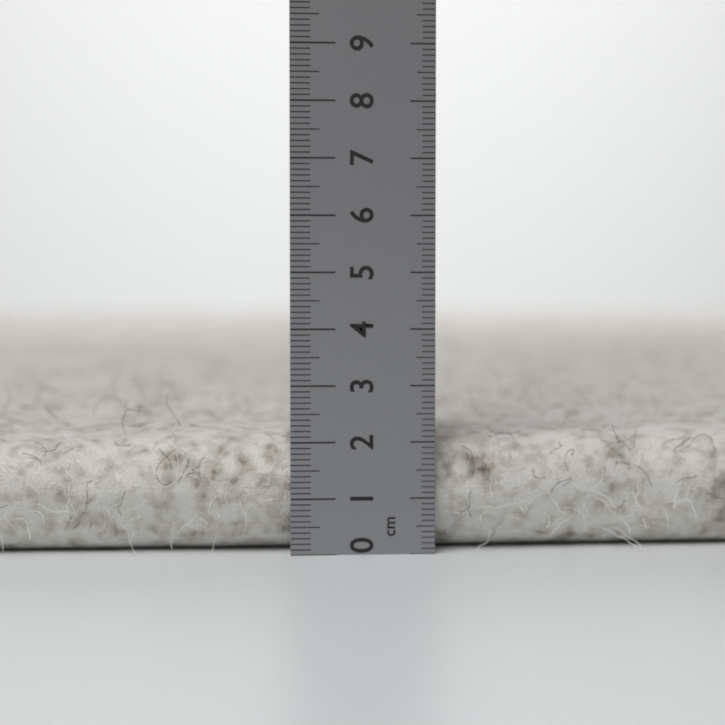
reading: 2.2 cm
